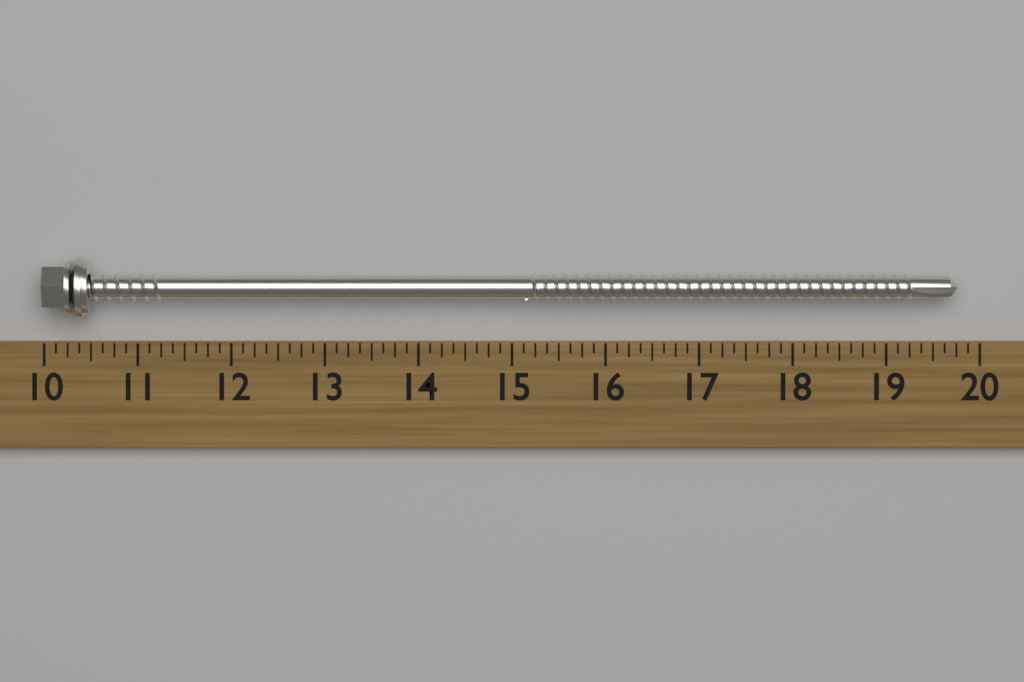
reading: 19.750 (no unit)
